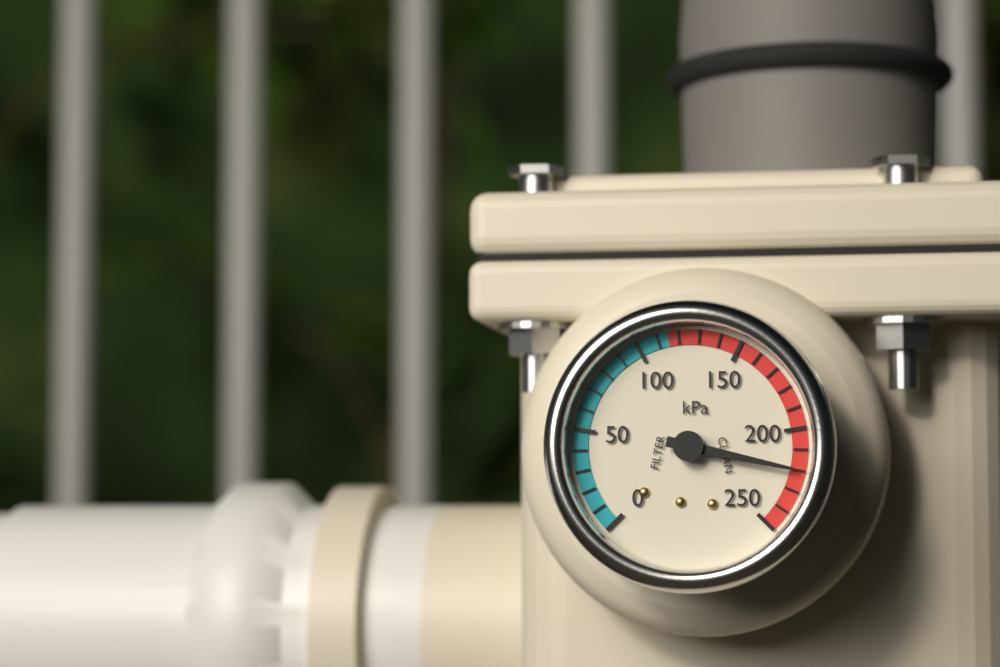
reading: 220 kPa
